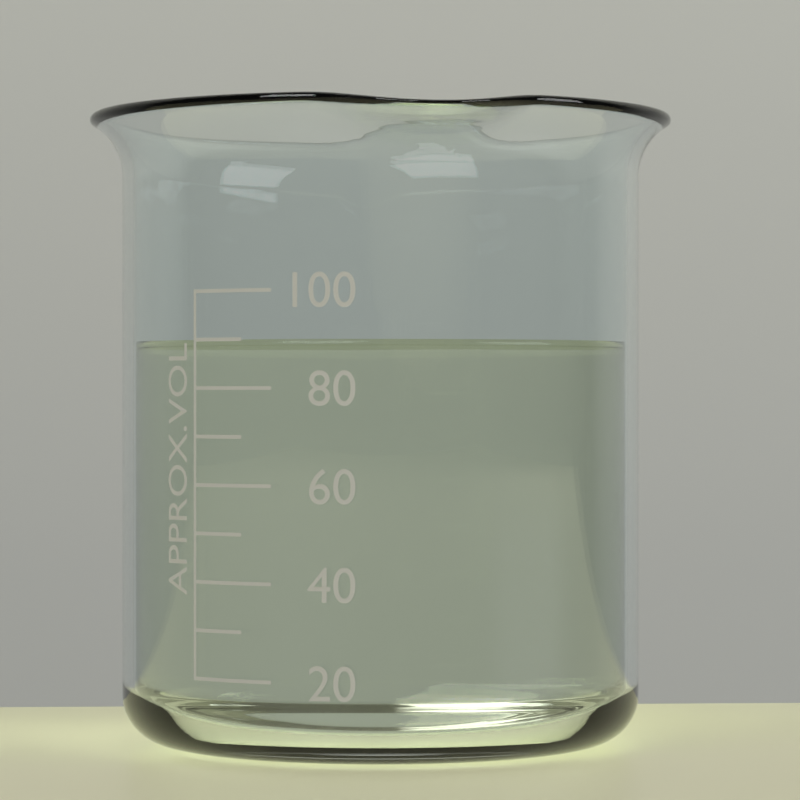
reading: 90 (no unit)
